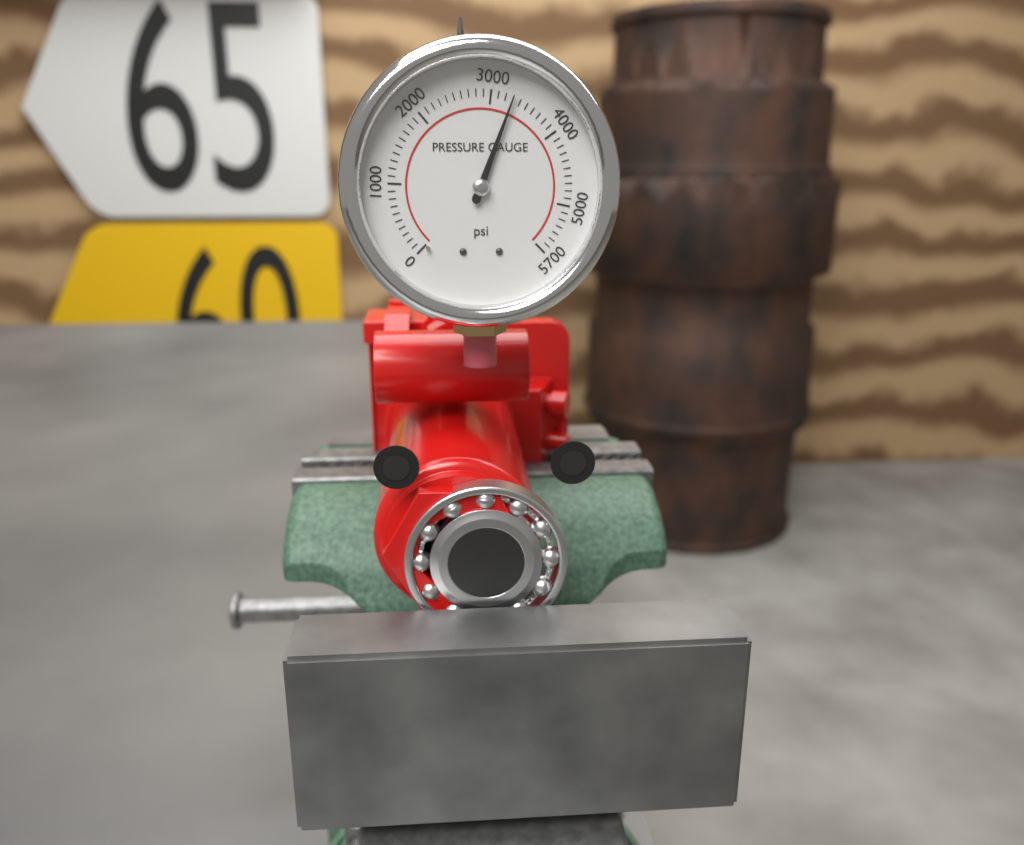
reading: 3300 psi
